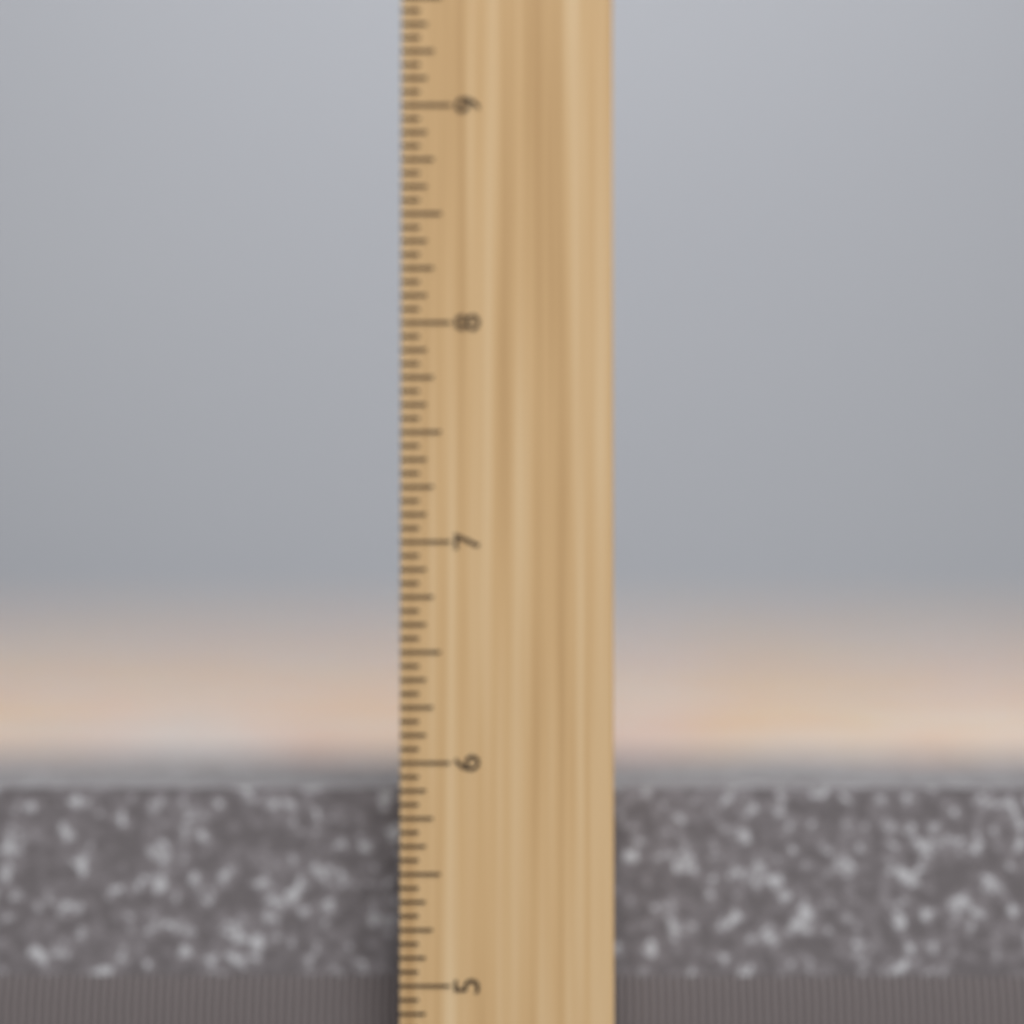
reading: 5.8750 inch
